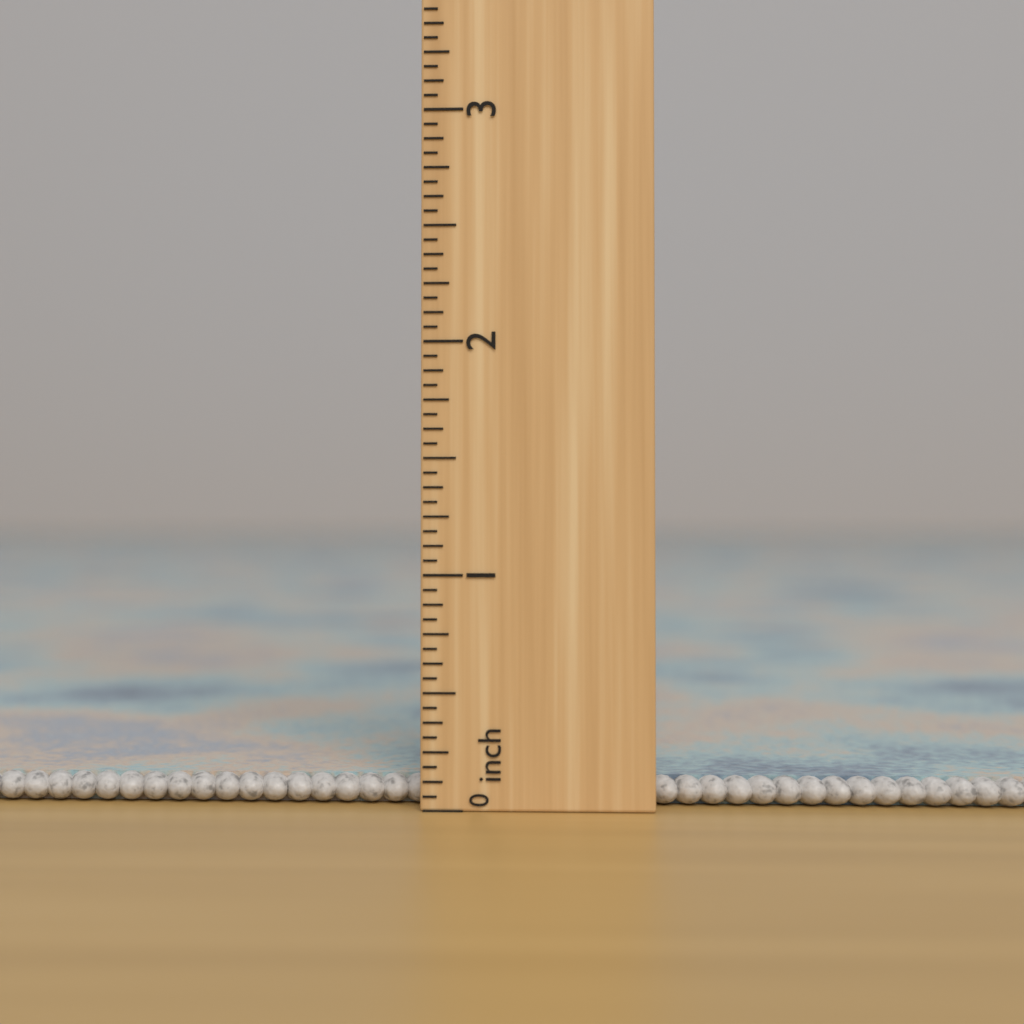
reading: 0.1250 inch
